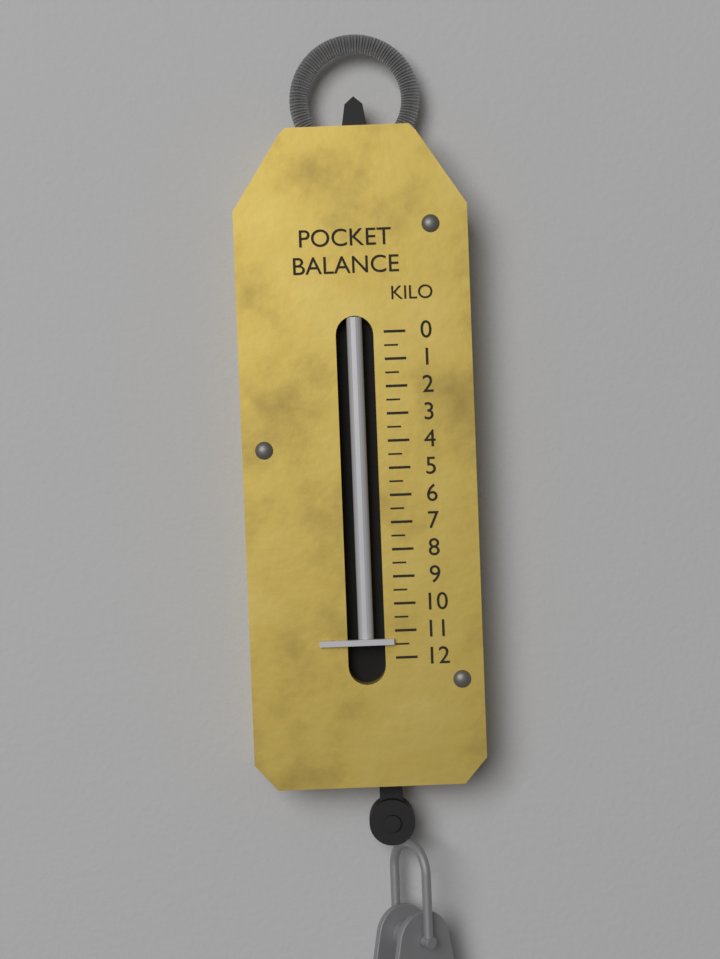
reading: 11.5 kg
